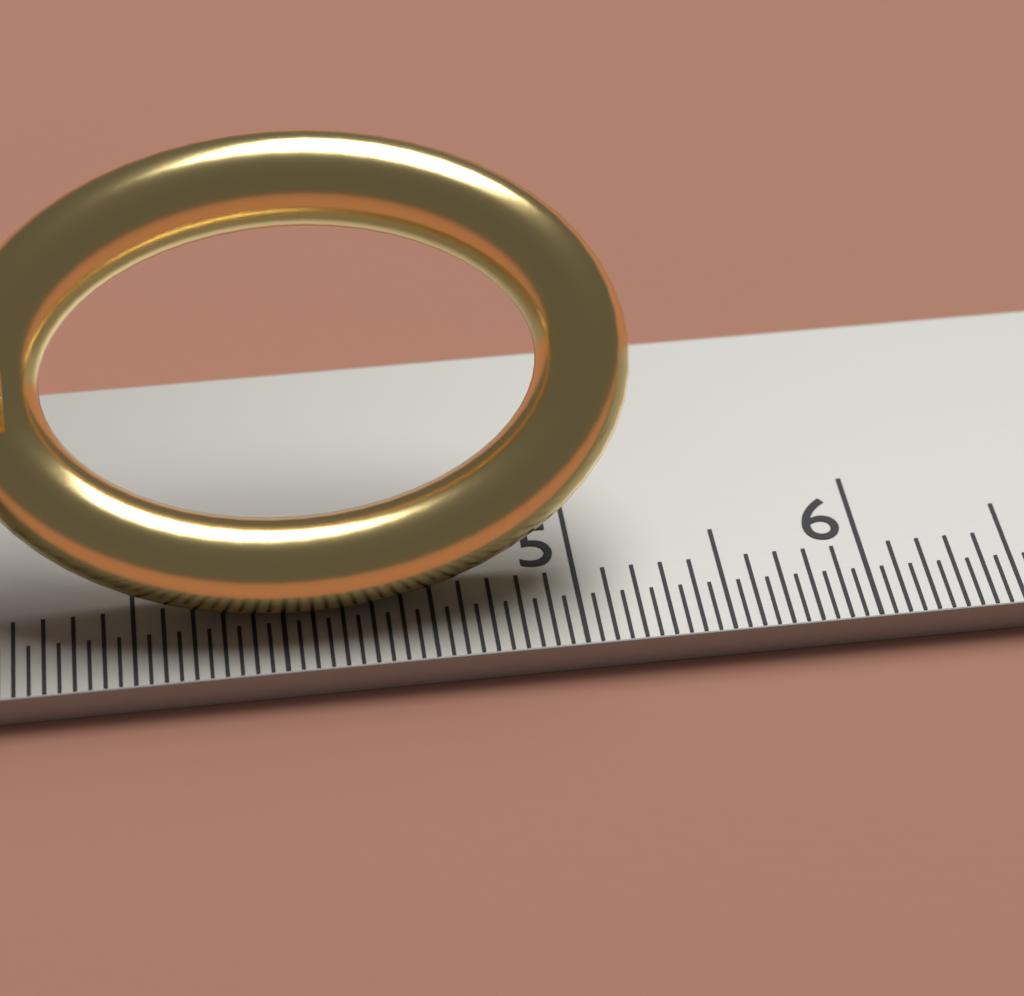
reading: 5.25 cm
